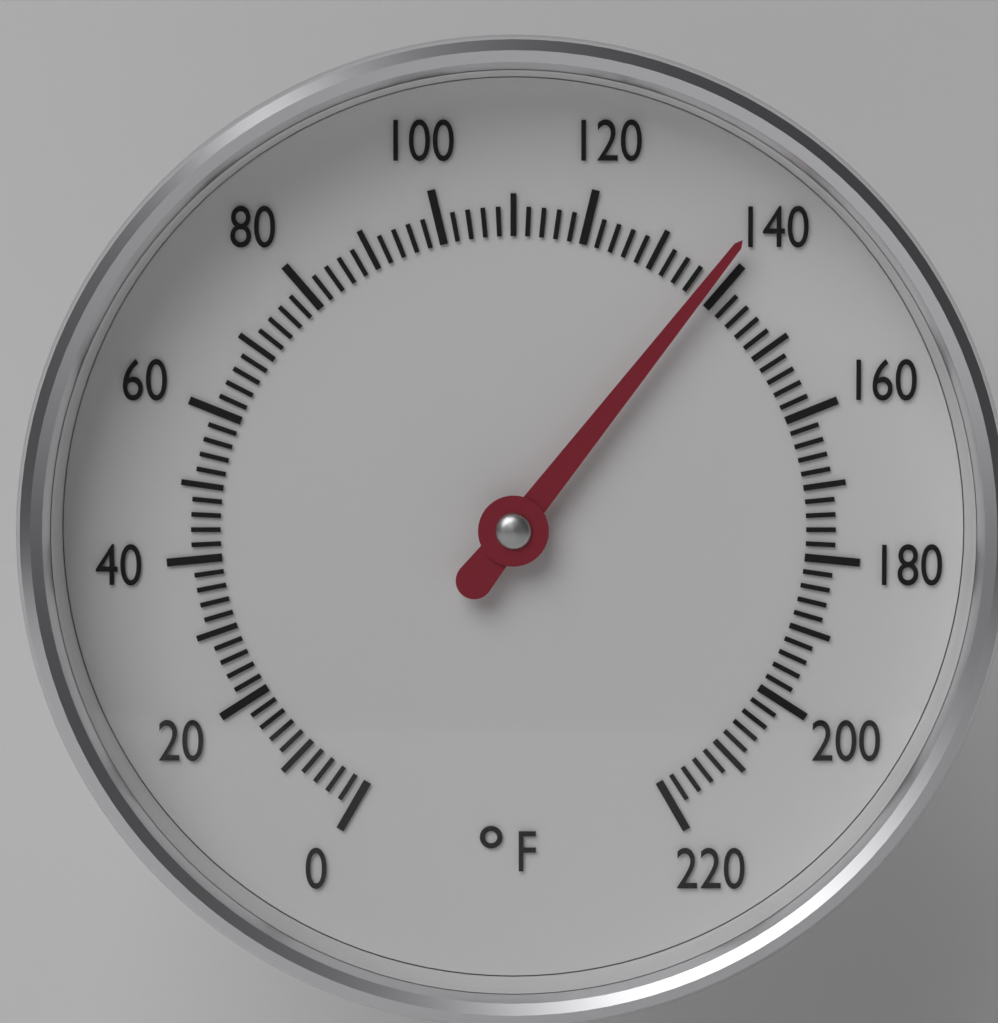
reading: 138 °F
